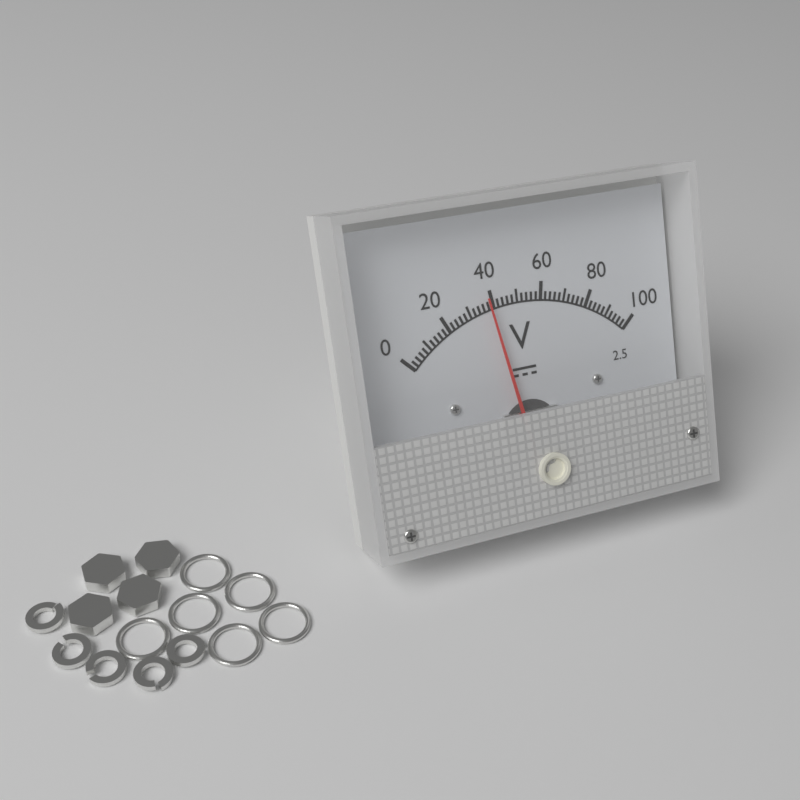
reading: 38 V
